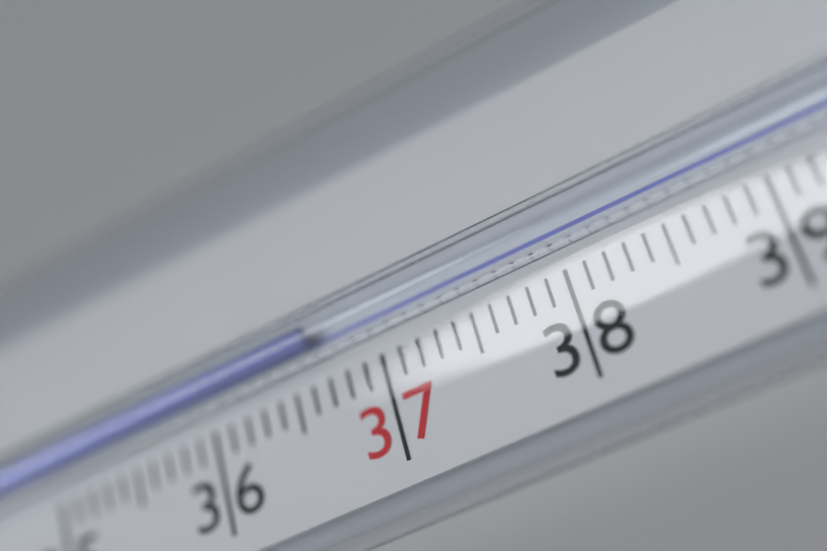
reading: 36.7 °C
